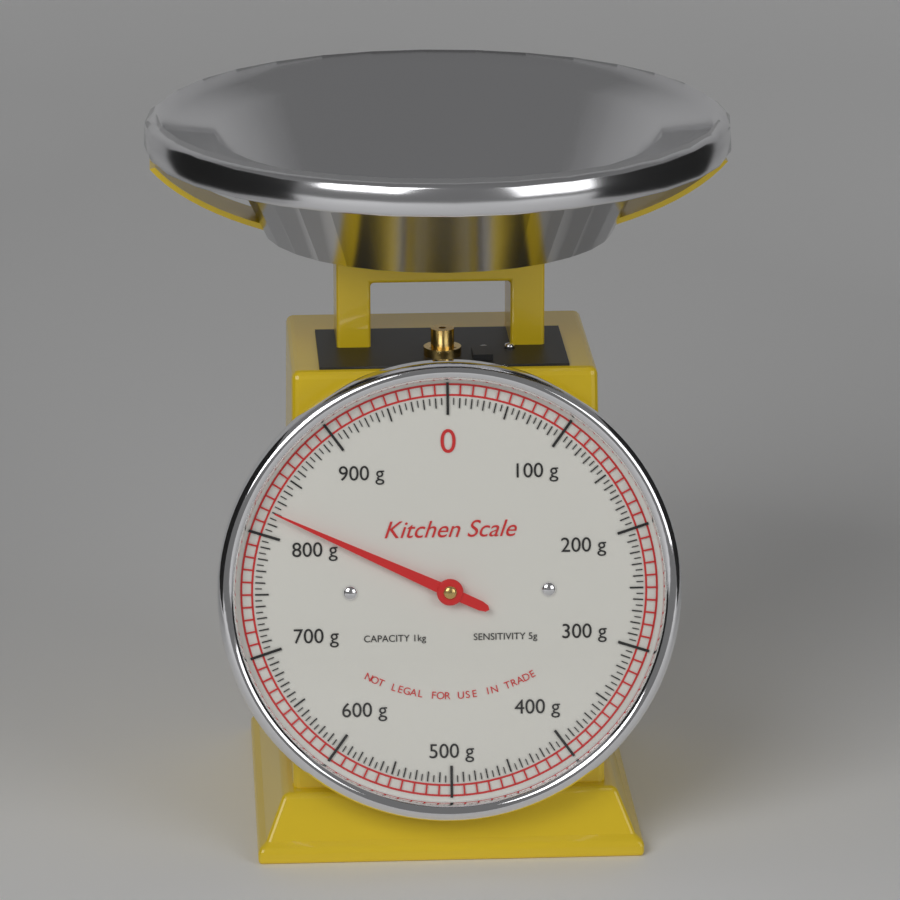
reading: 820 g
